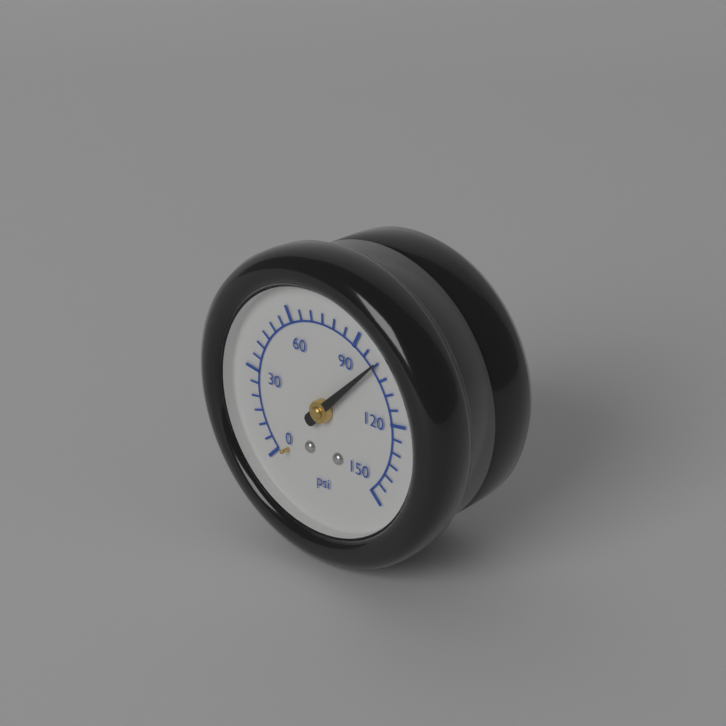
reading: 100 psi
